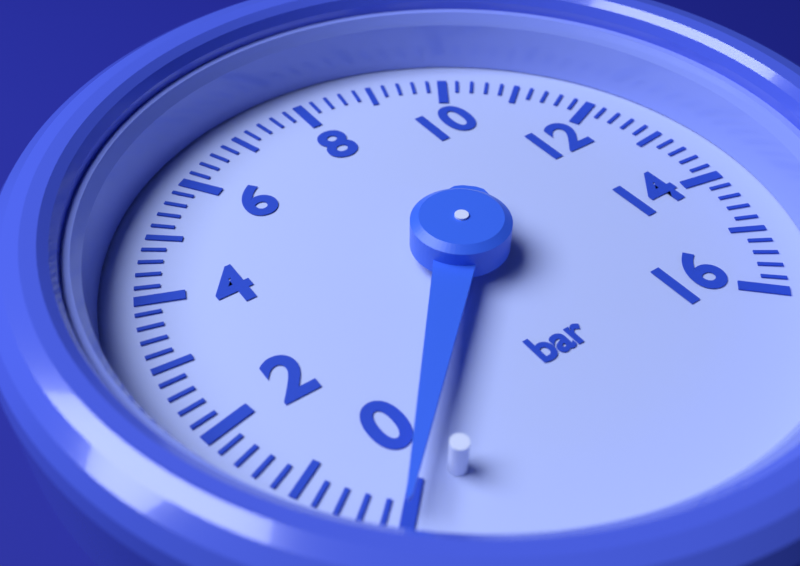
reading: 0.0 bar
